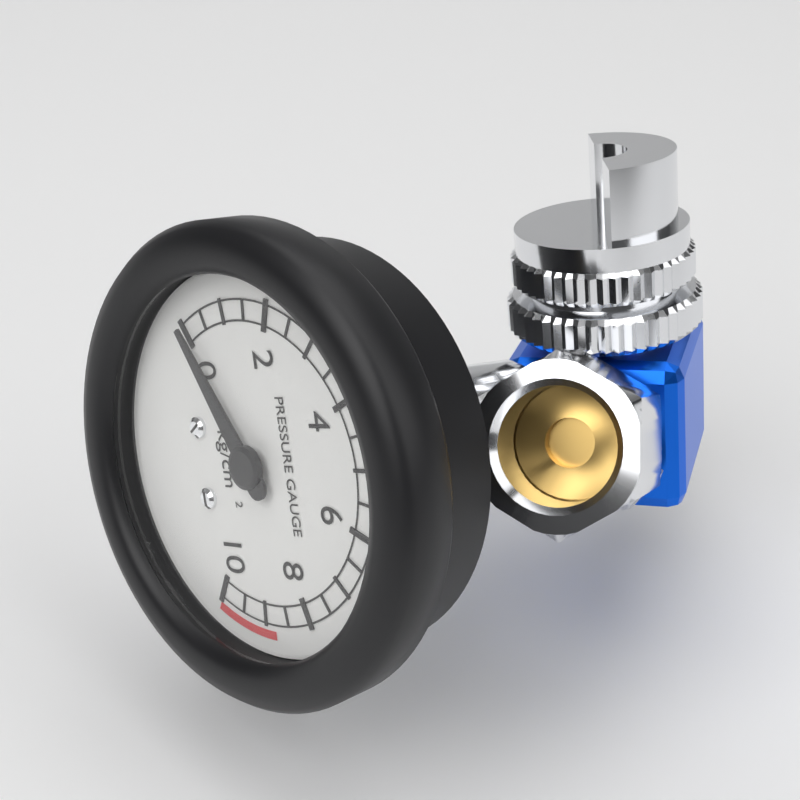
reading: 0.0 kg/cm²
